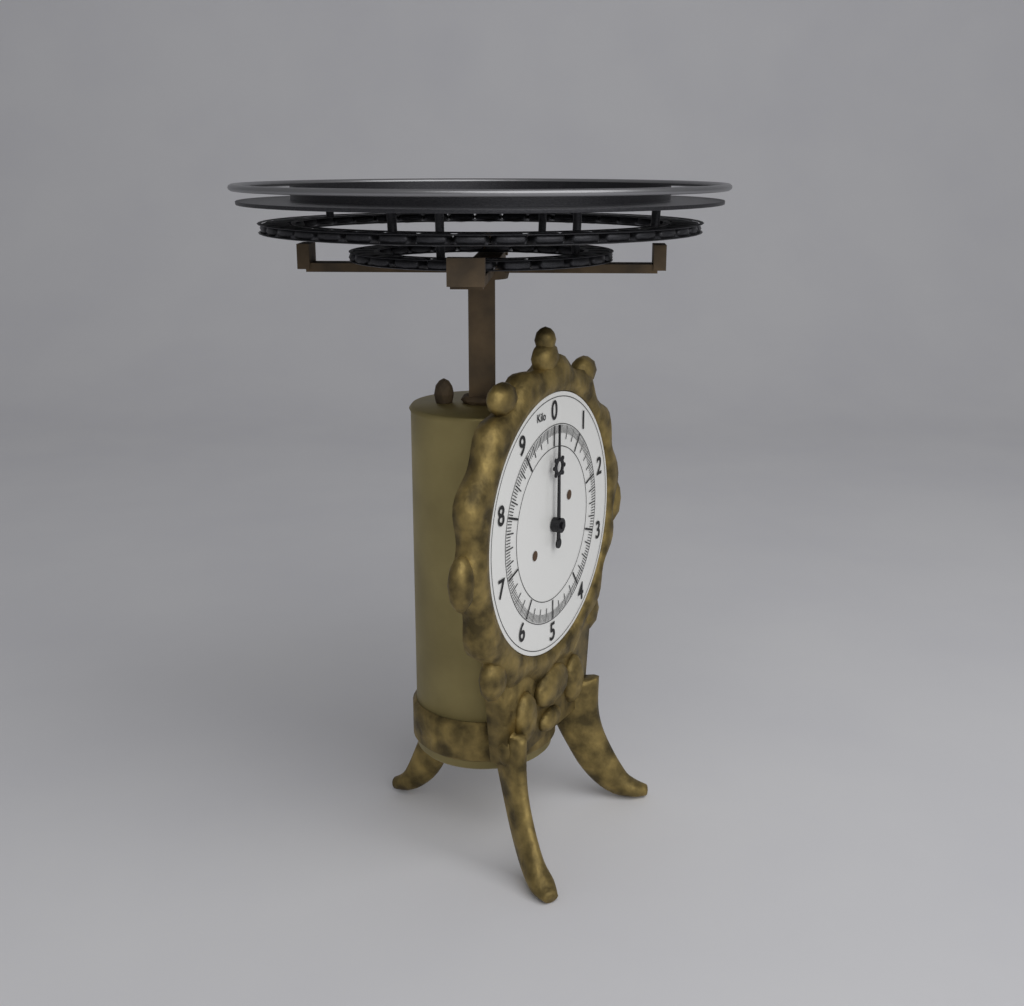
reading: 0.00 kg
